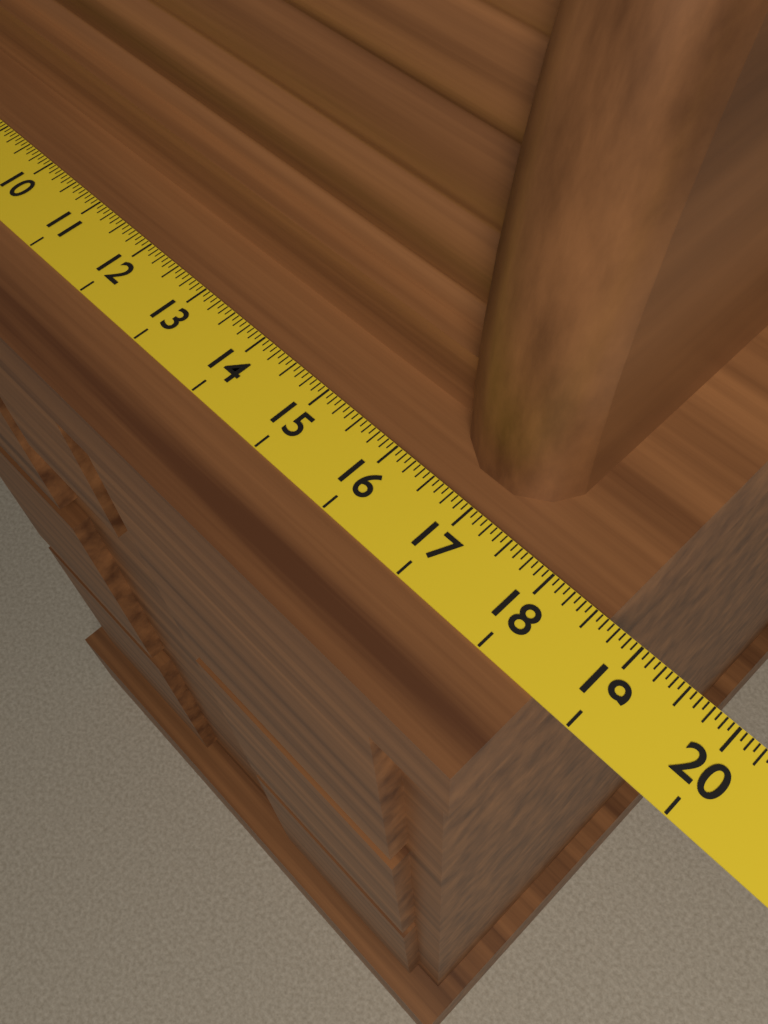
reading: 18.6250 (no unit)
